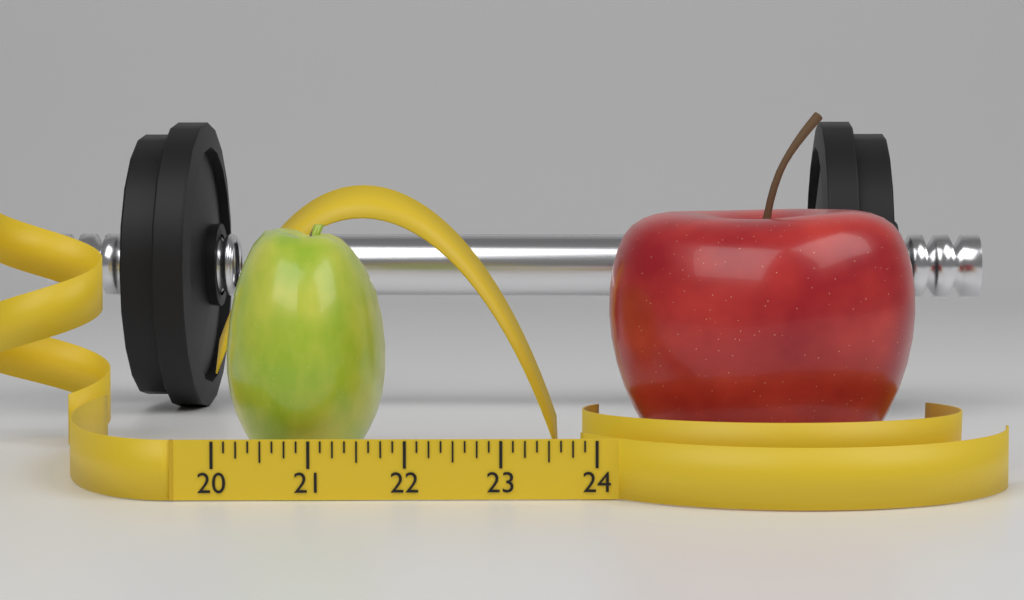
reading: 21.750 (no unit)
